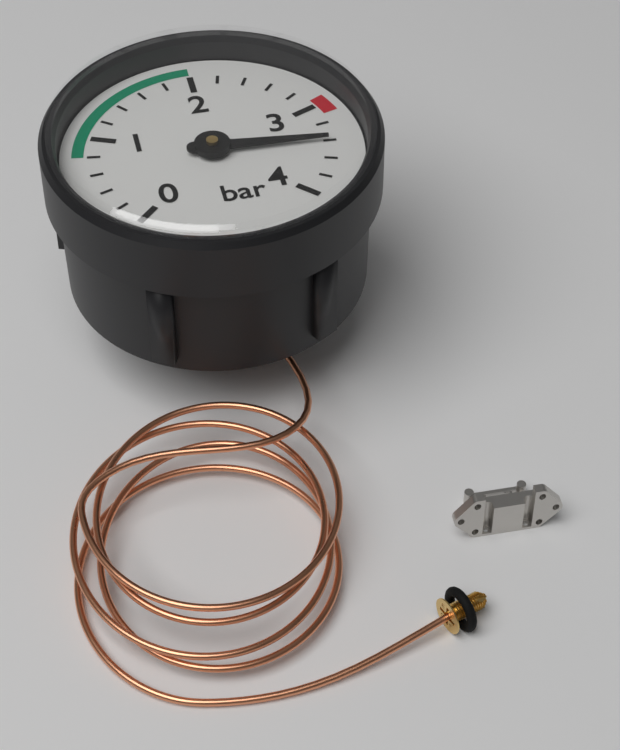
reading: 3.4 bar
